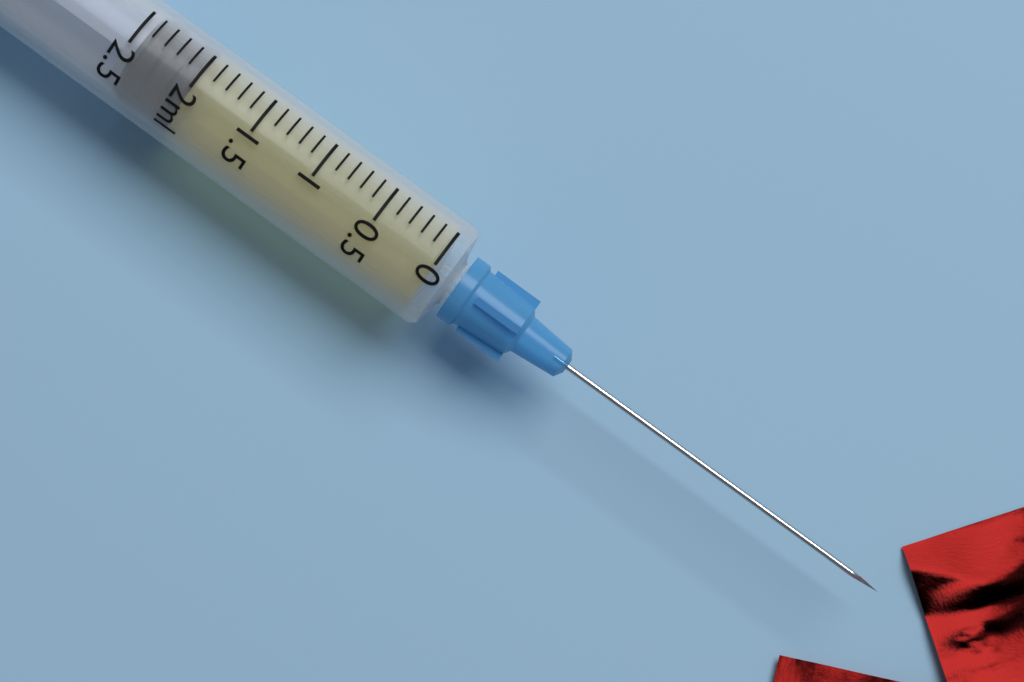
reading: 2.0 ml
